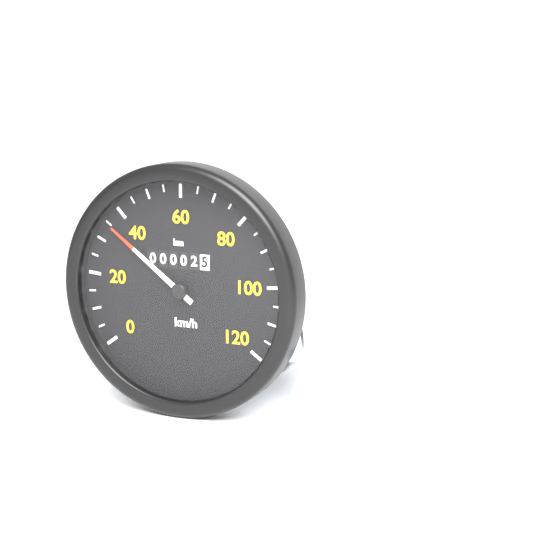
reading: 35 km/h
